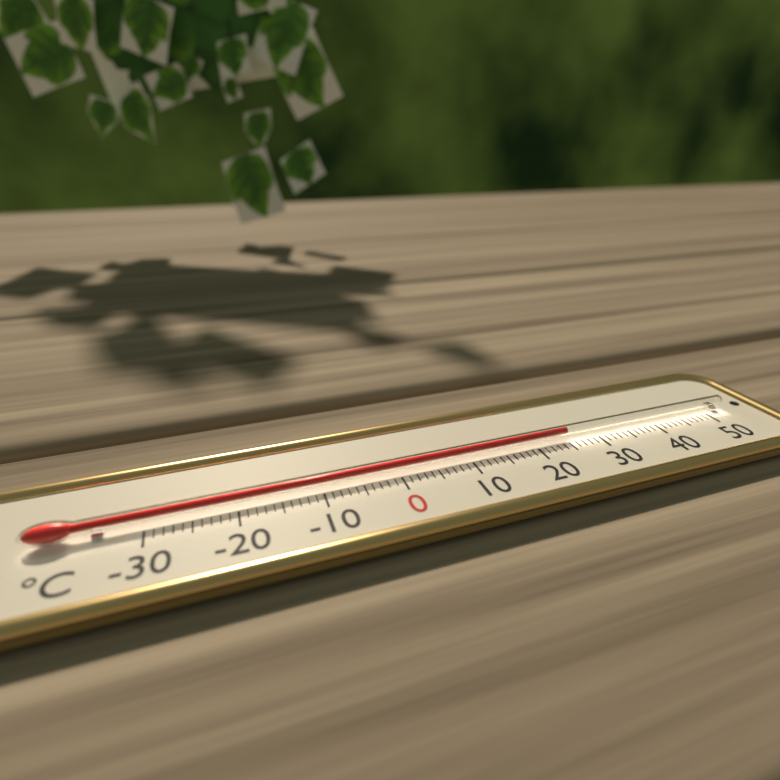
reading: 25 °C
